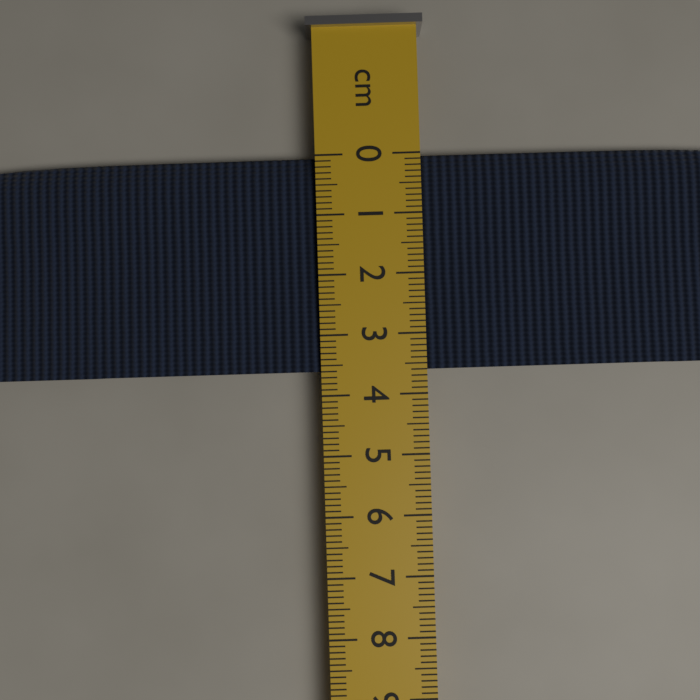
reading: 3.6 cm
